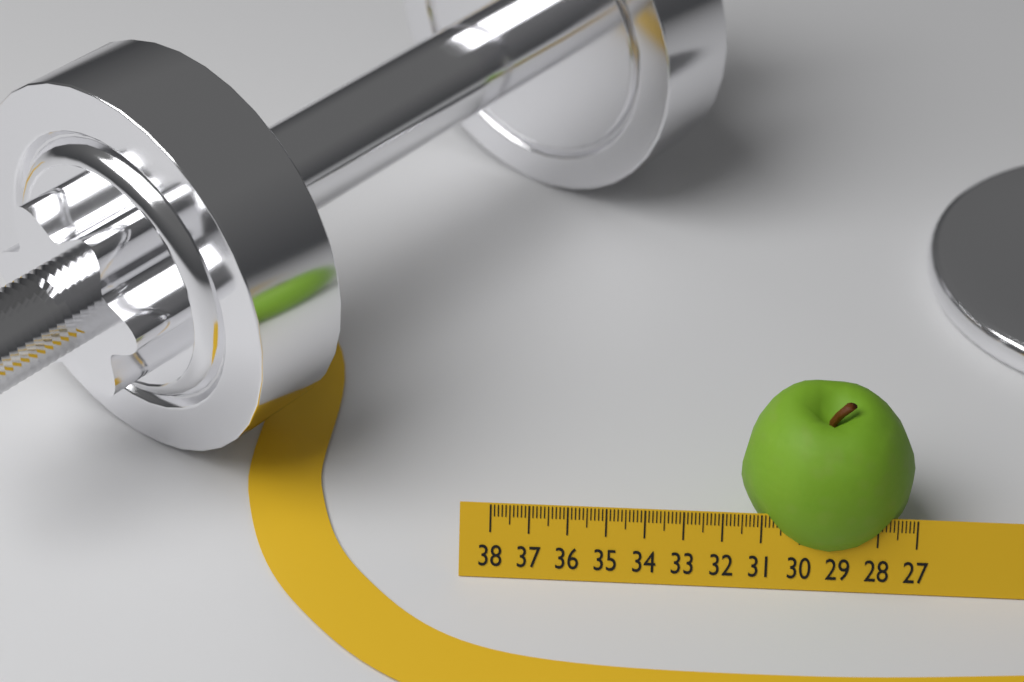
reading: 31.5 (no unit)
